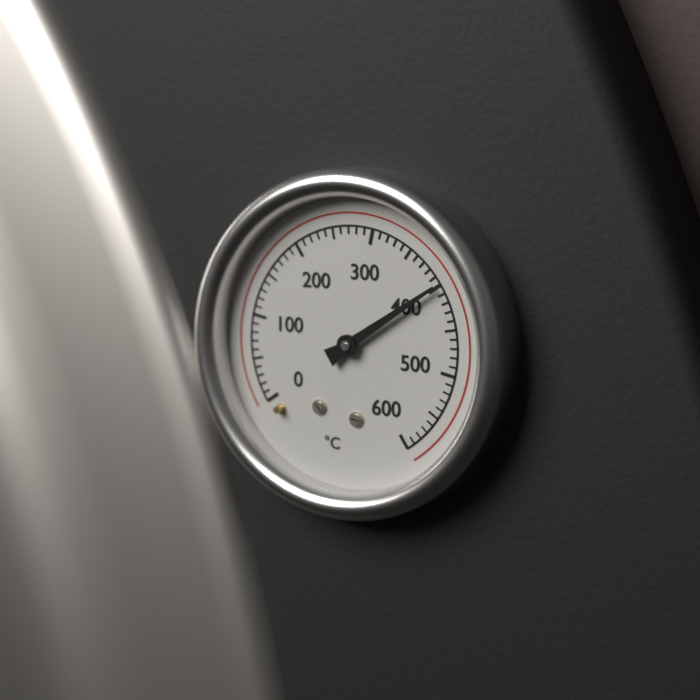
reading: 400 °C
